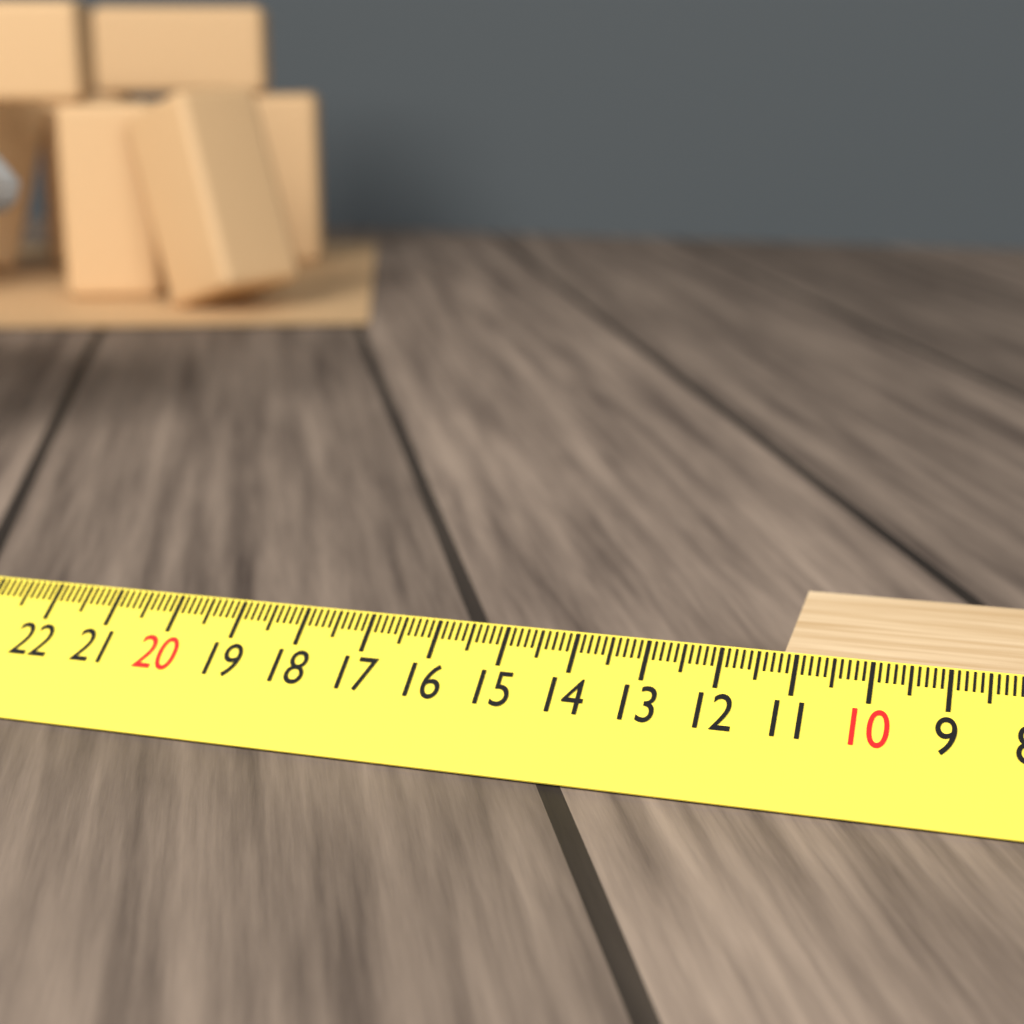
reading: 11.2 cm
